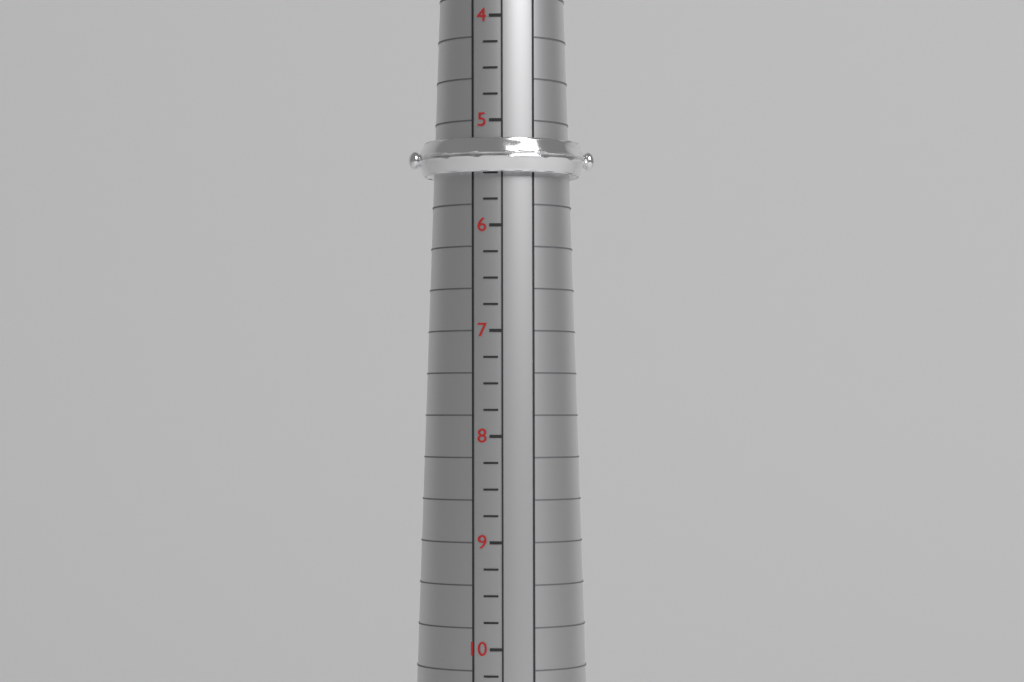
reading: 5.50 (no unit)
